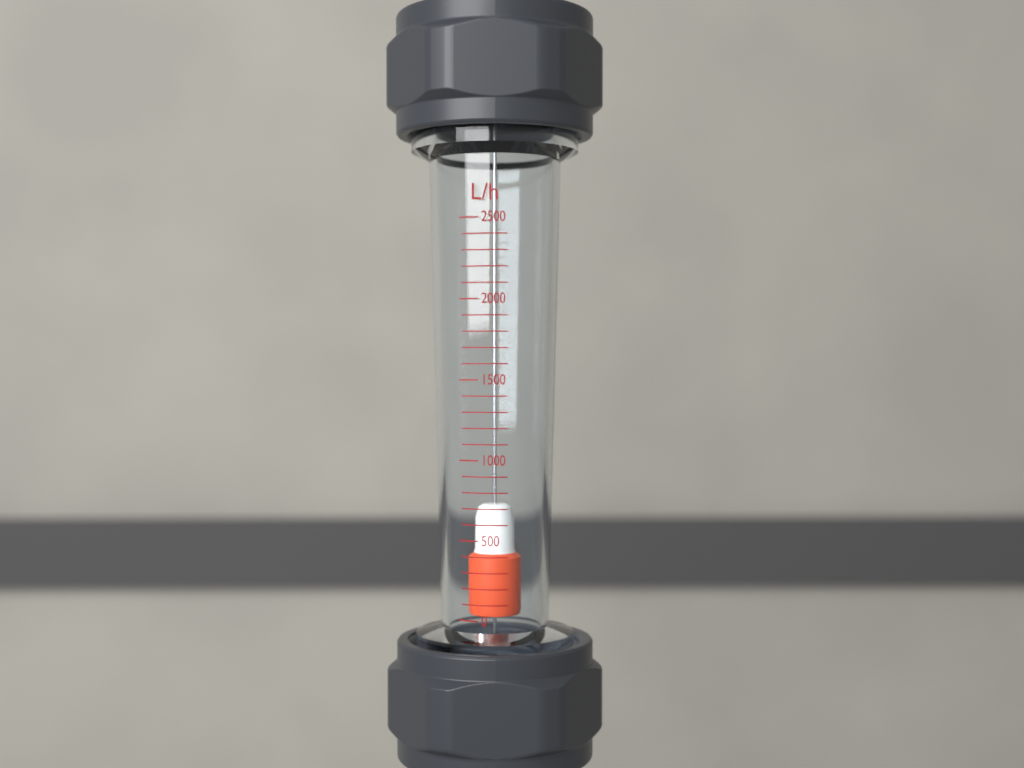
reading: 700 L/h
